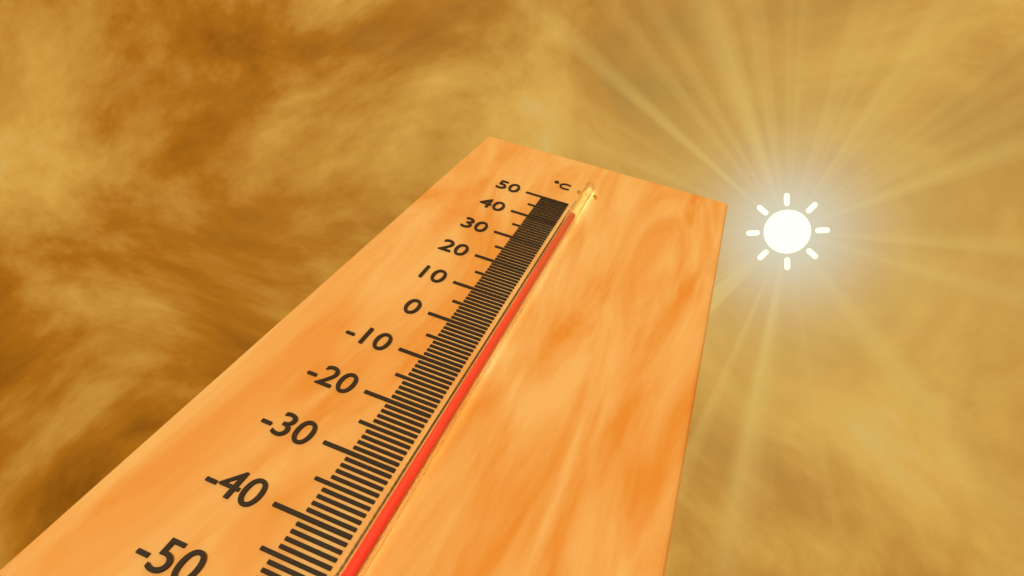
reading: 43 °C
